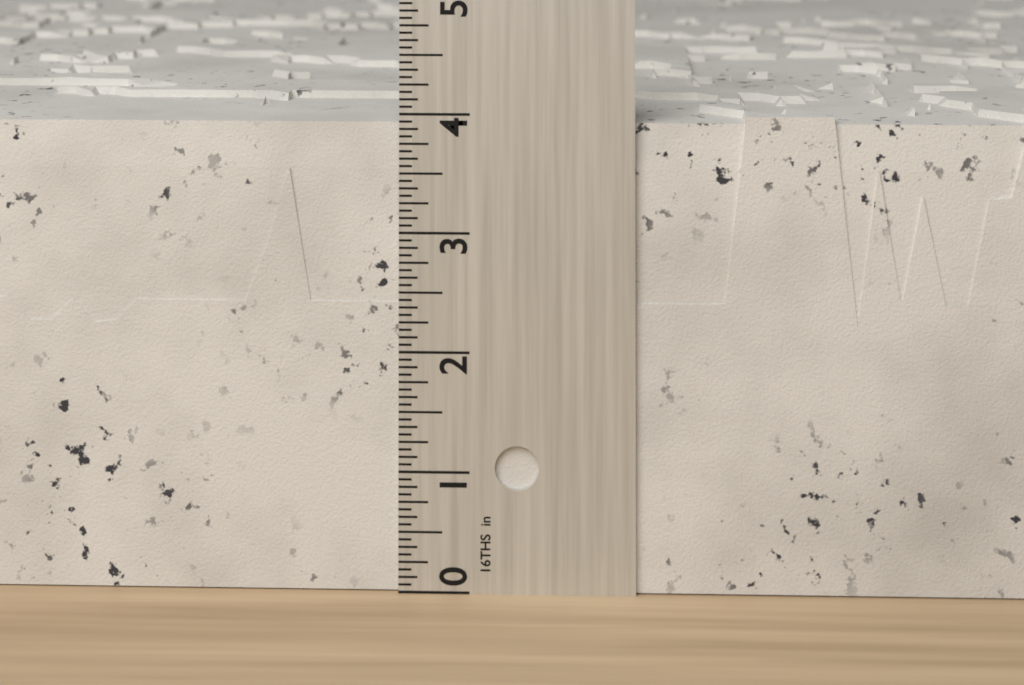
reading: 4.0000 in
